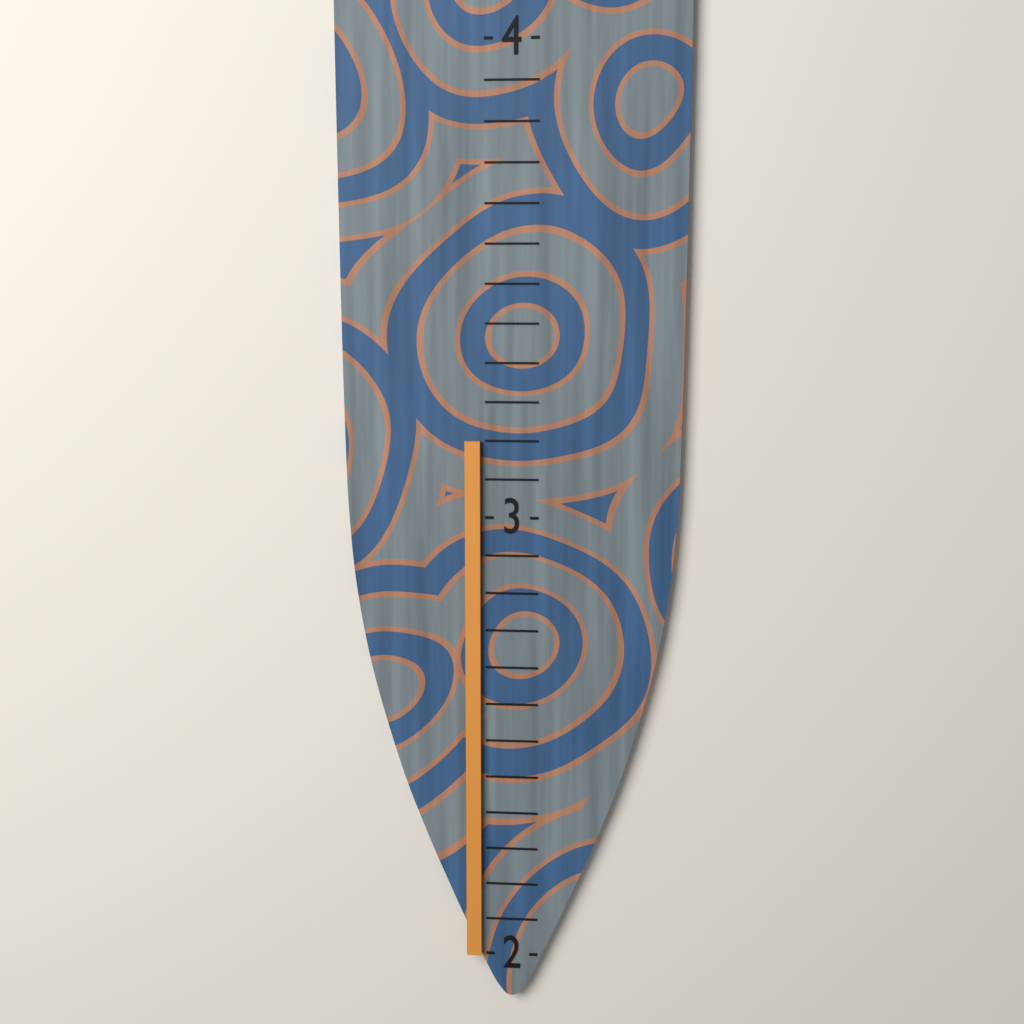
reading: 3.166666 (no unit)
